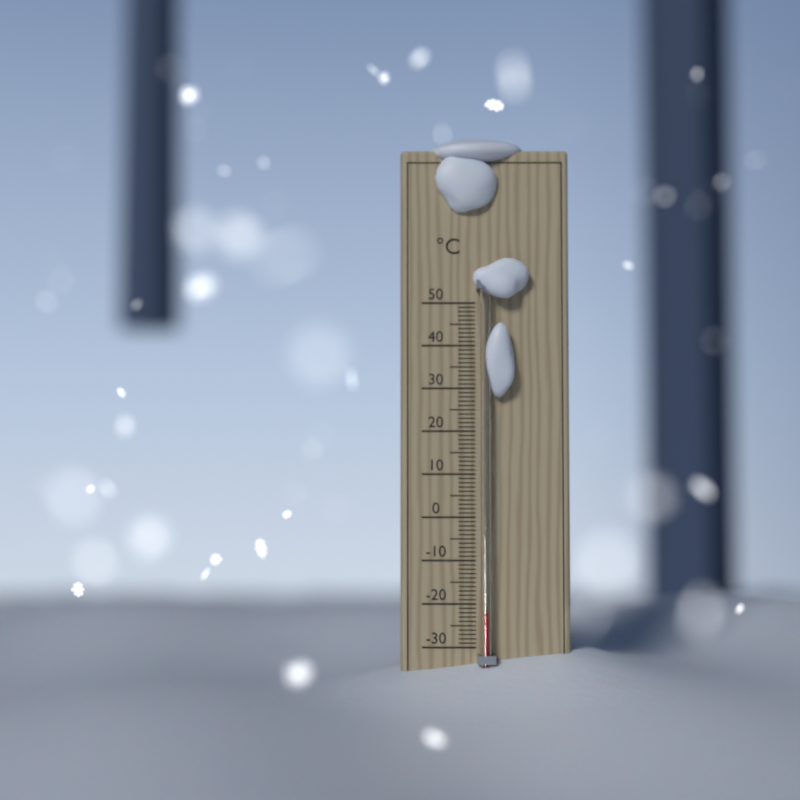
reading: -22 °C
